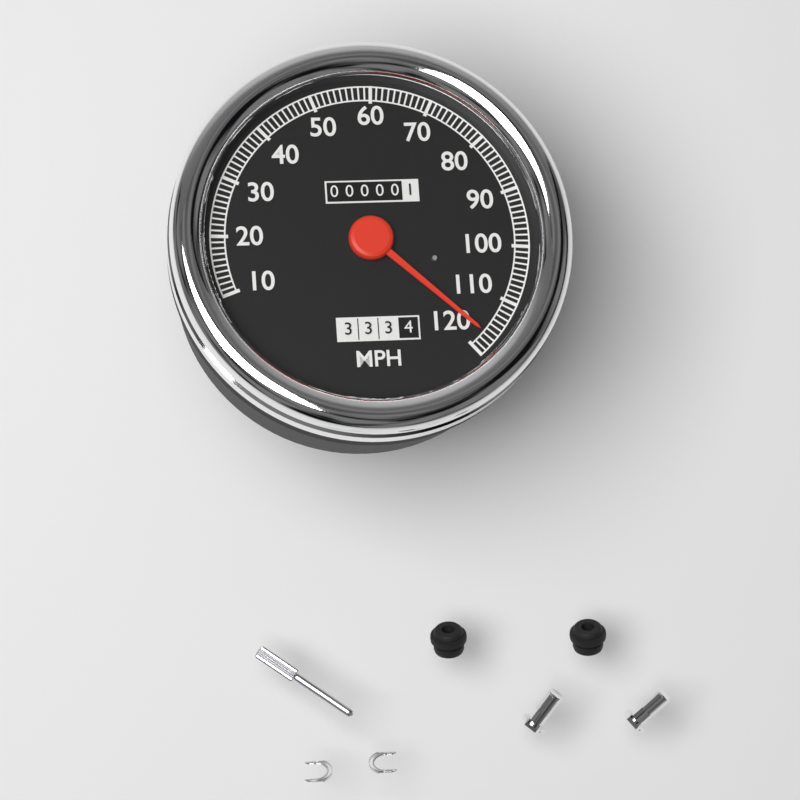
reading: 117 MPH
